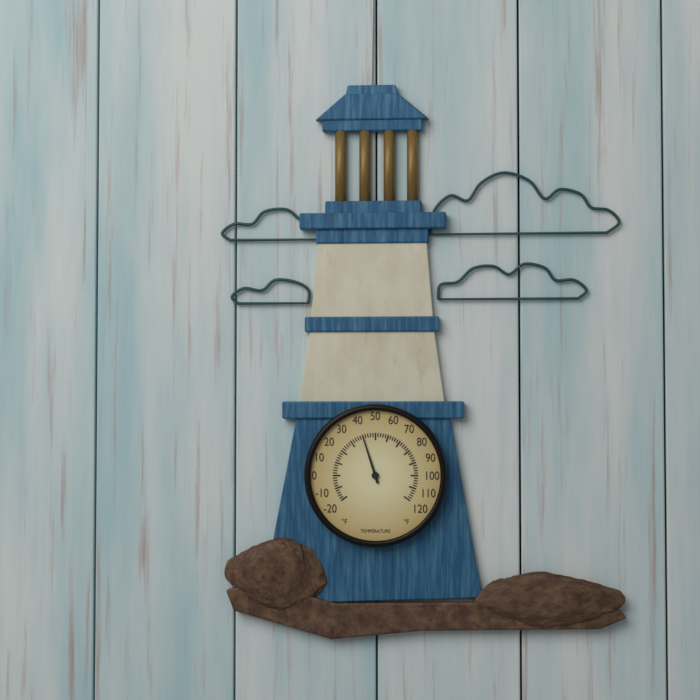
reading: 40 °F
